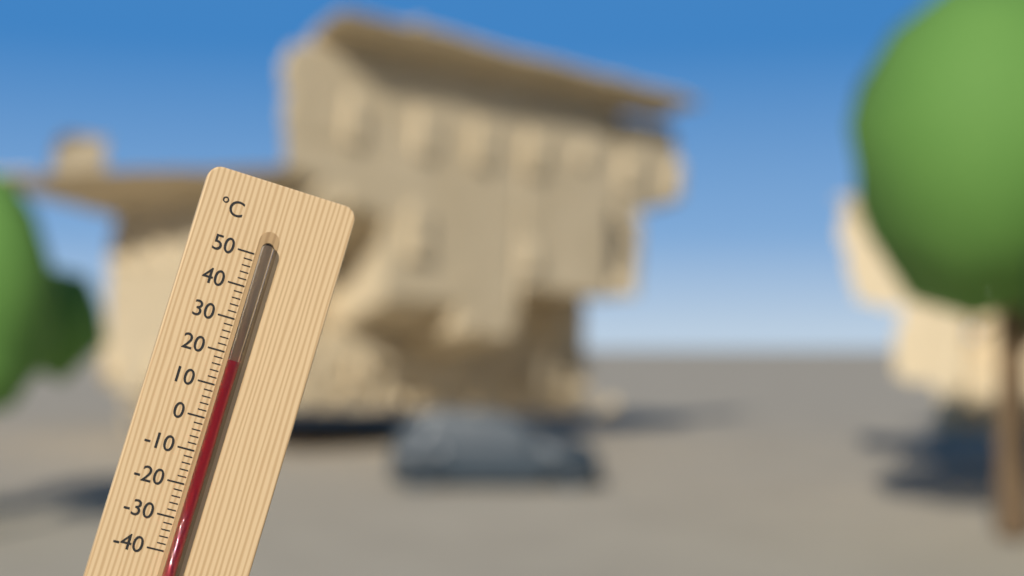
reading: 18 °C
